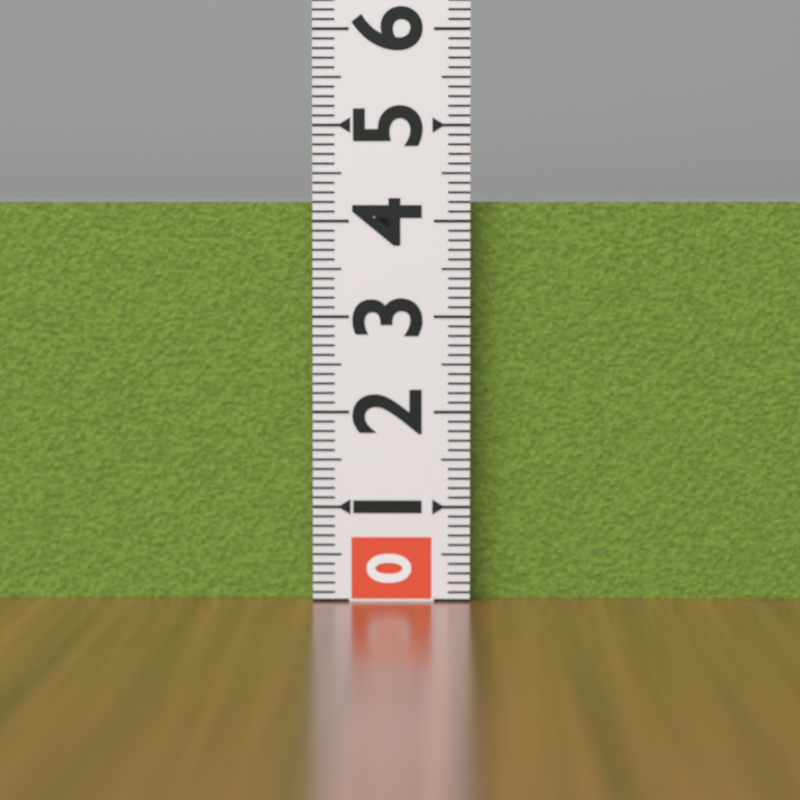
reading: 4.2 (no unit)
